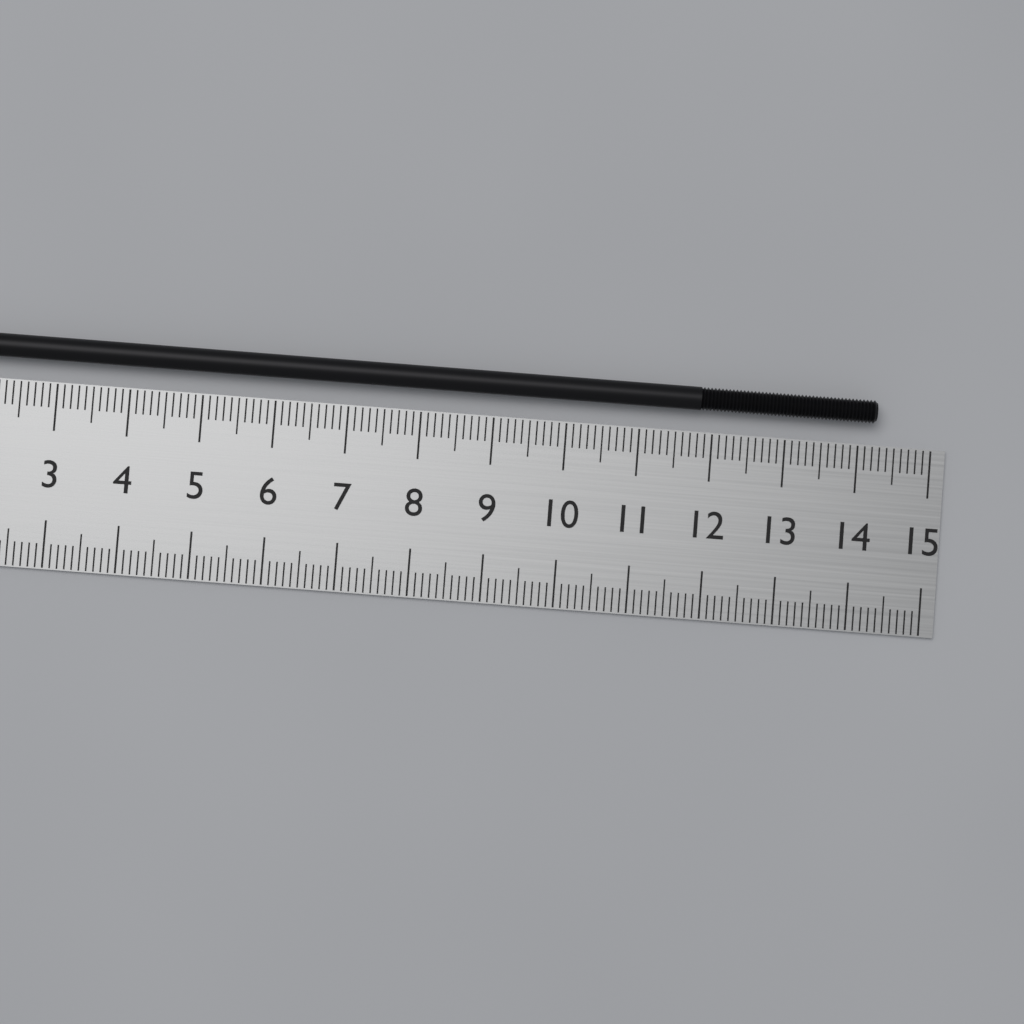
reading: 14.2 cm
